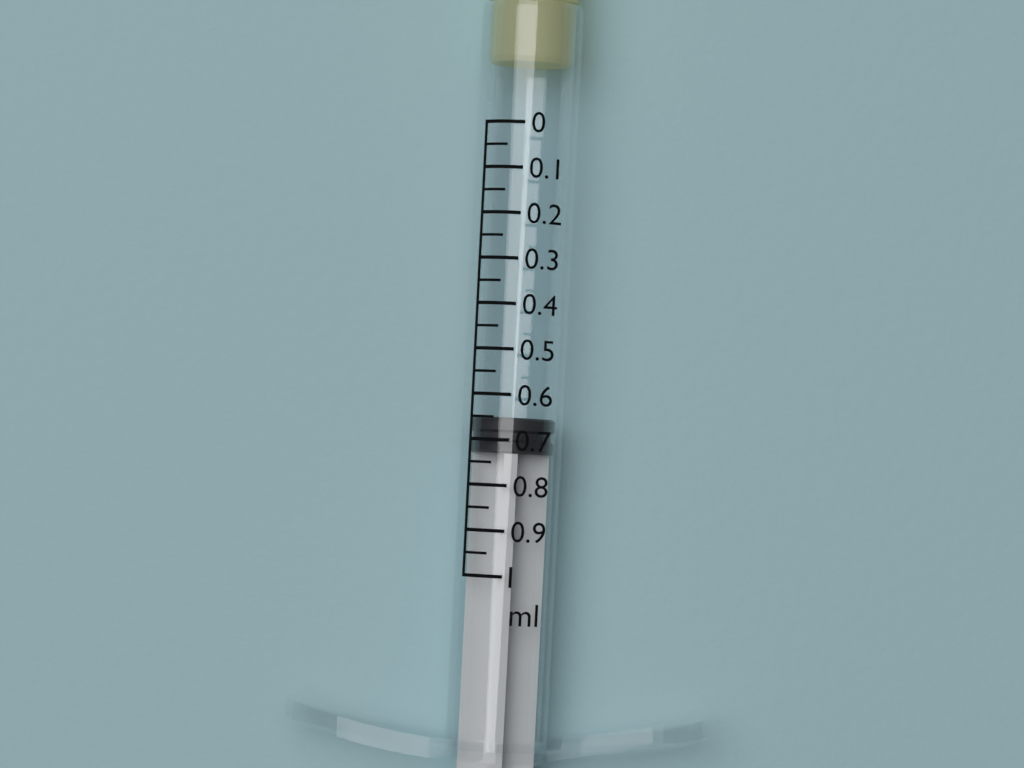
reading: 0.65 ml
